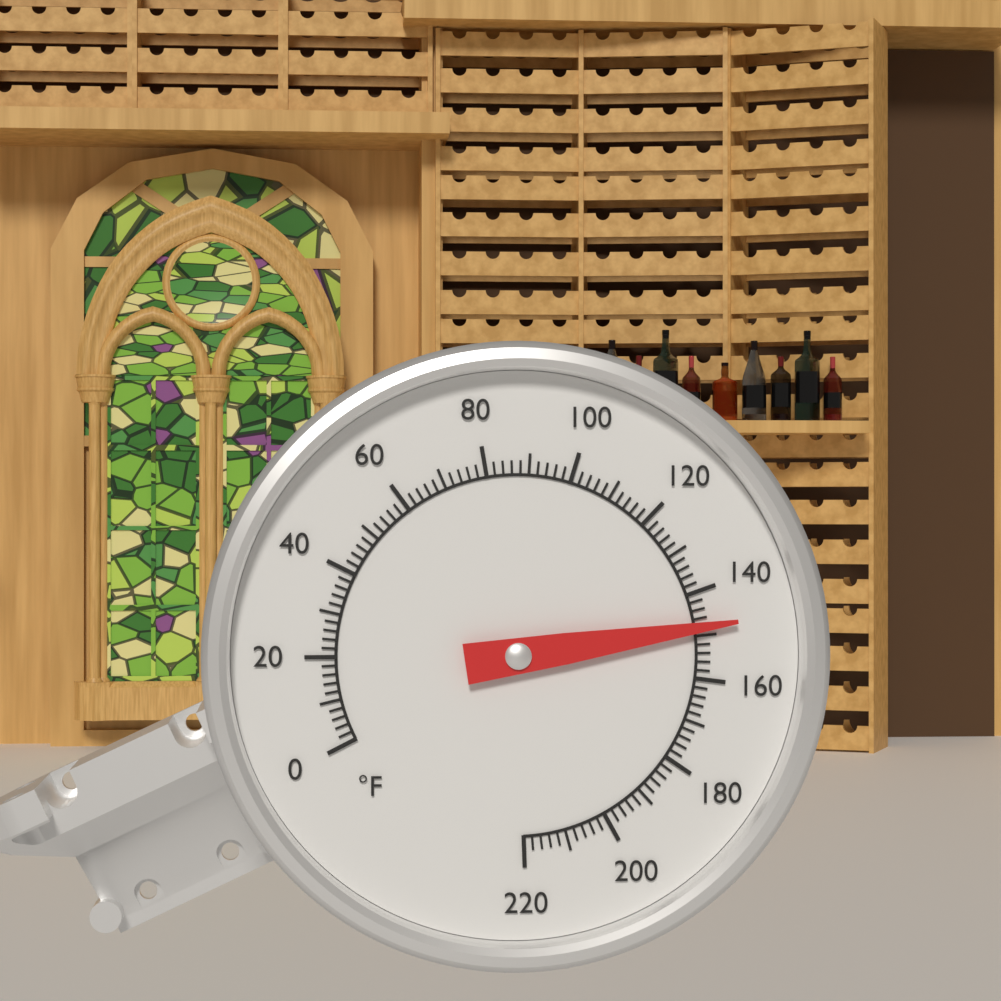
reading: 148 °F
